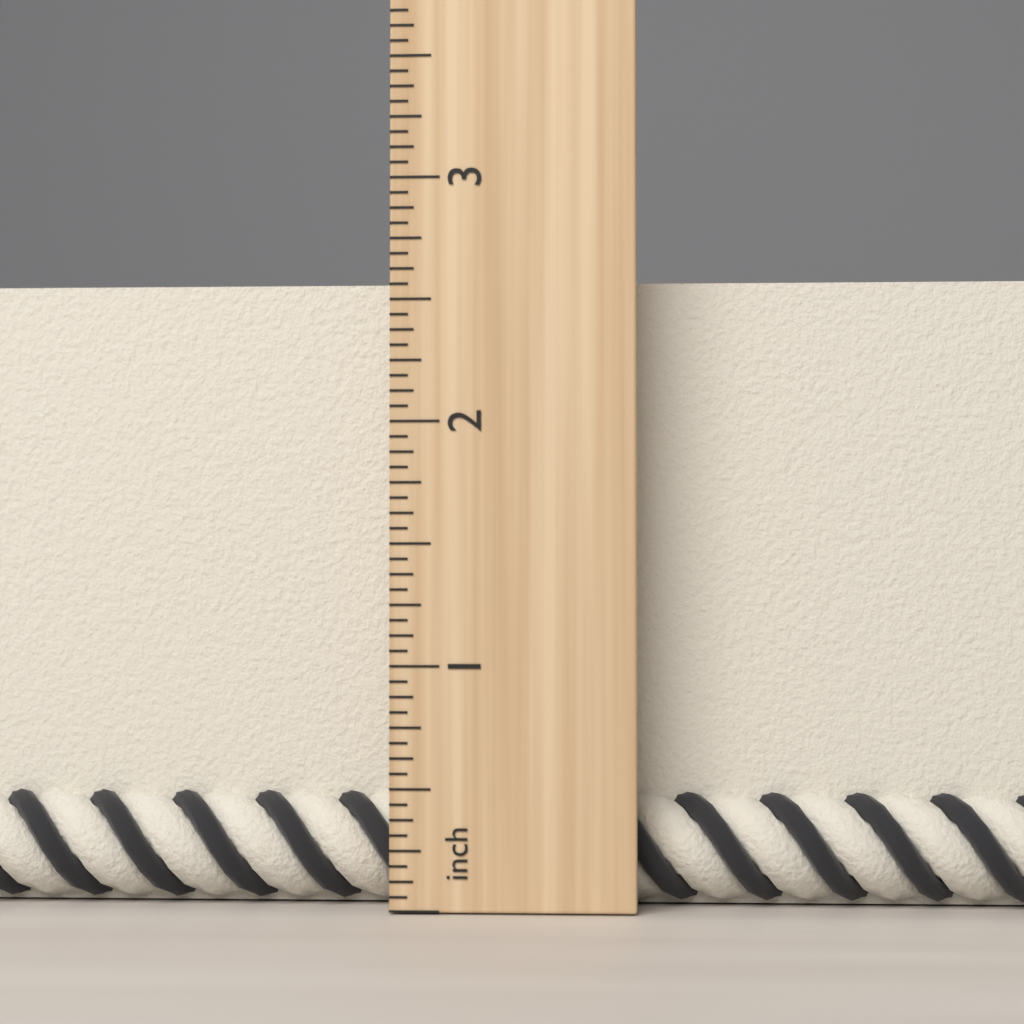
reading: 2.6250 inch
